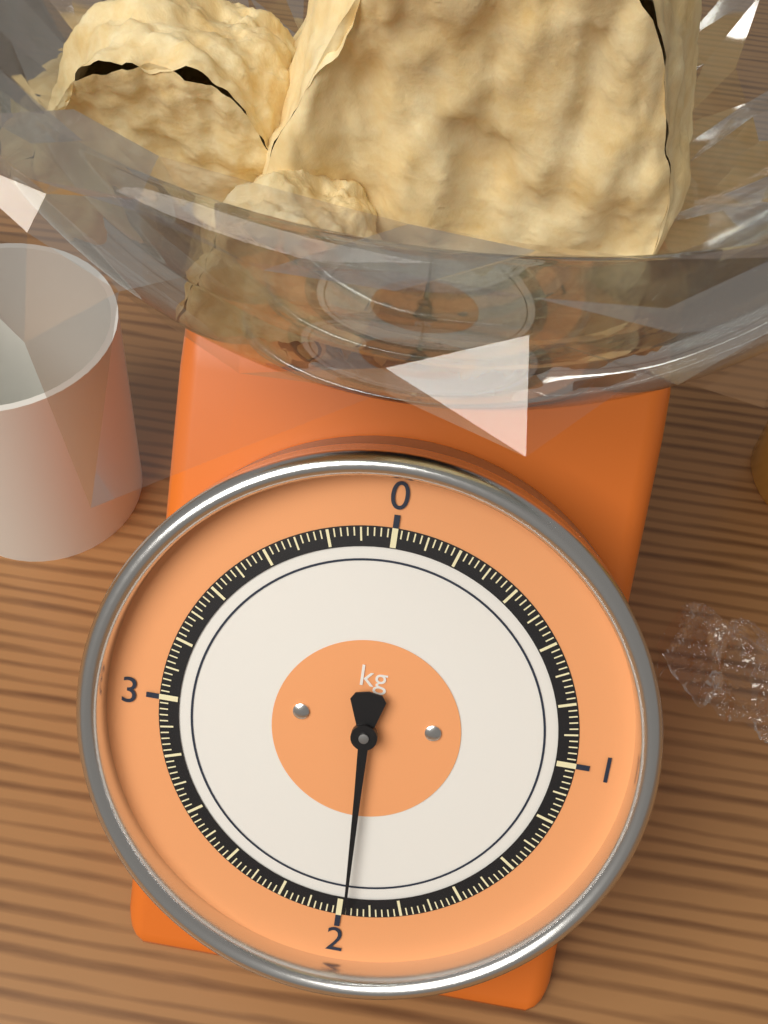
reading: 1.98 kg
